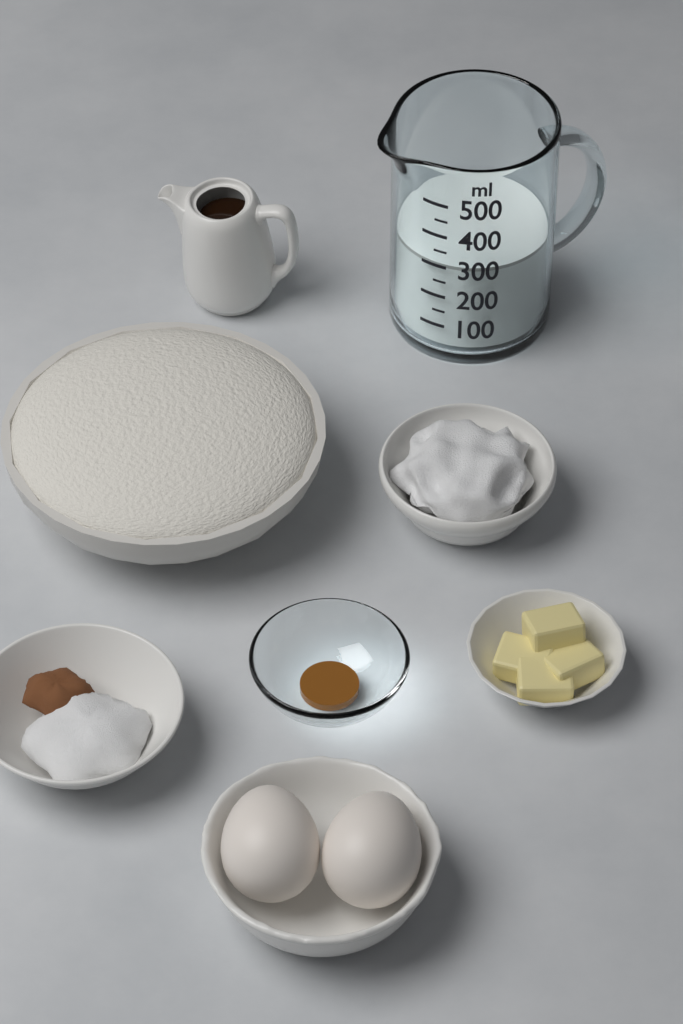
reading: 300 ml
